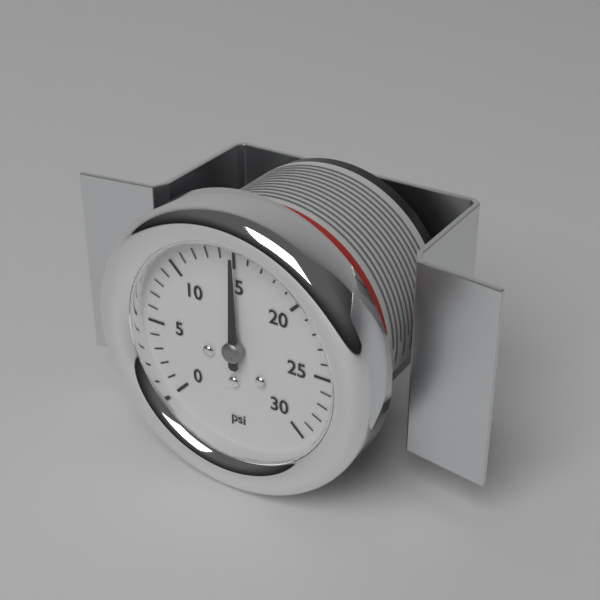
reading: 15 psi
